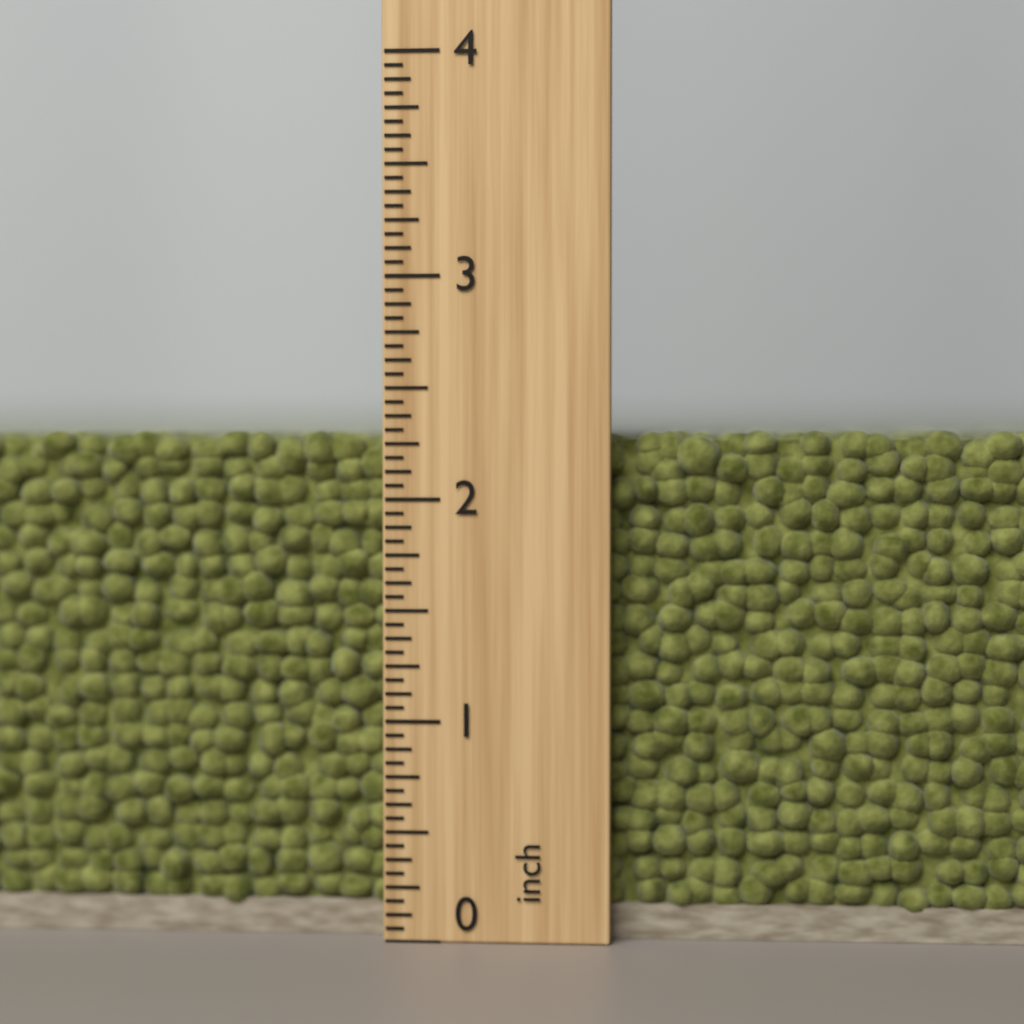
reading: 2.3125 inch
